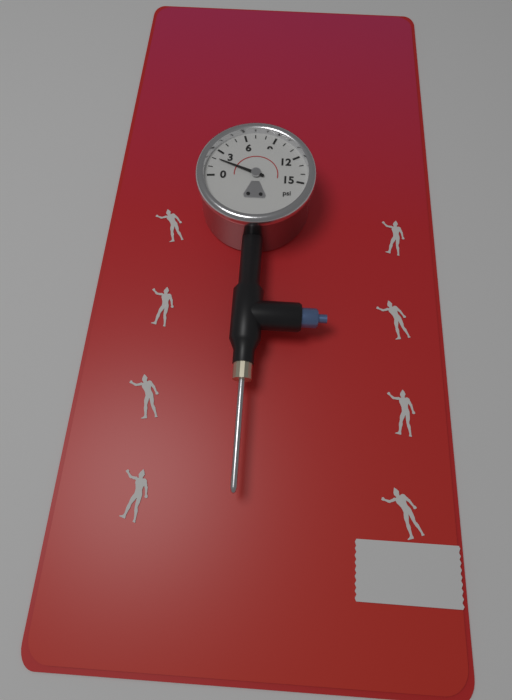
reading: 2 psi
